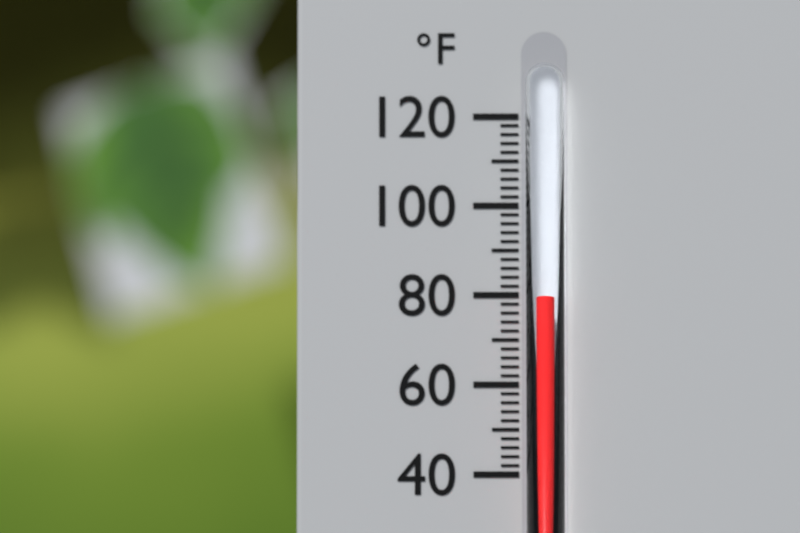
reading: 80 °F
